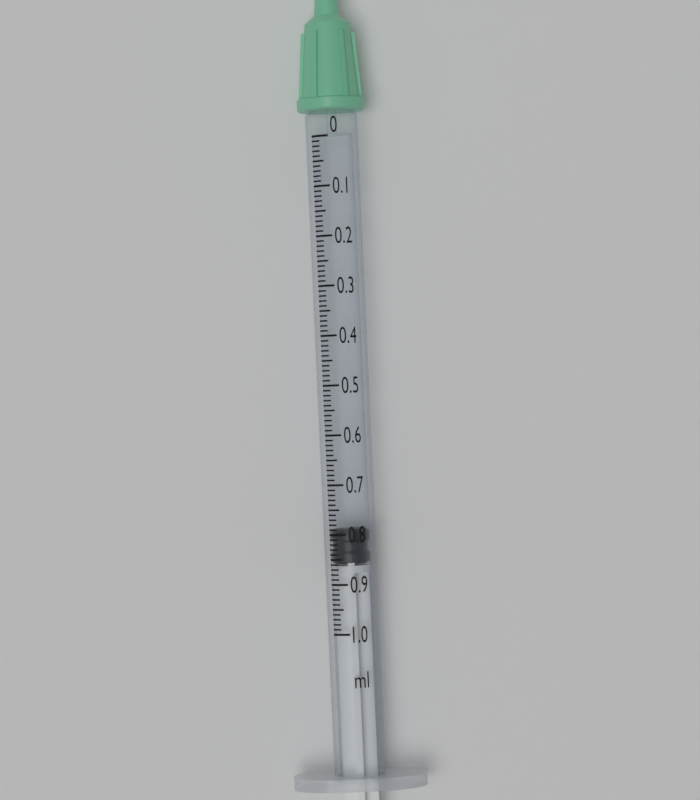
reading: 0.79 ml
